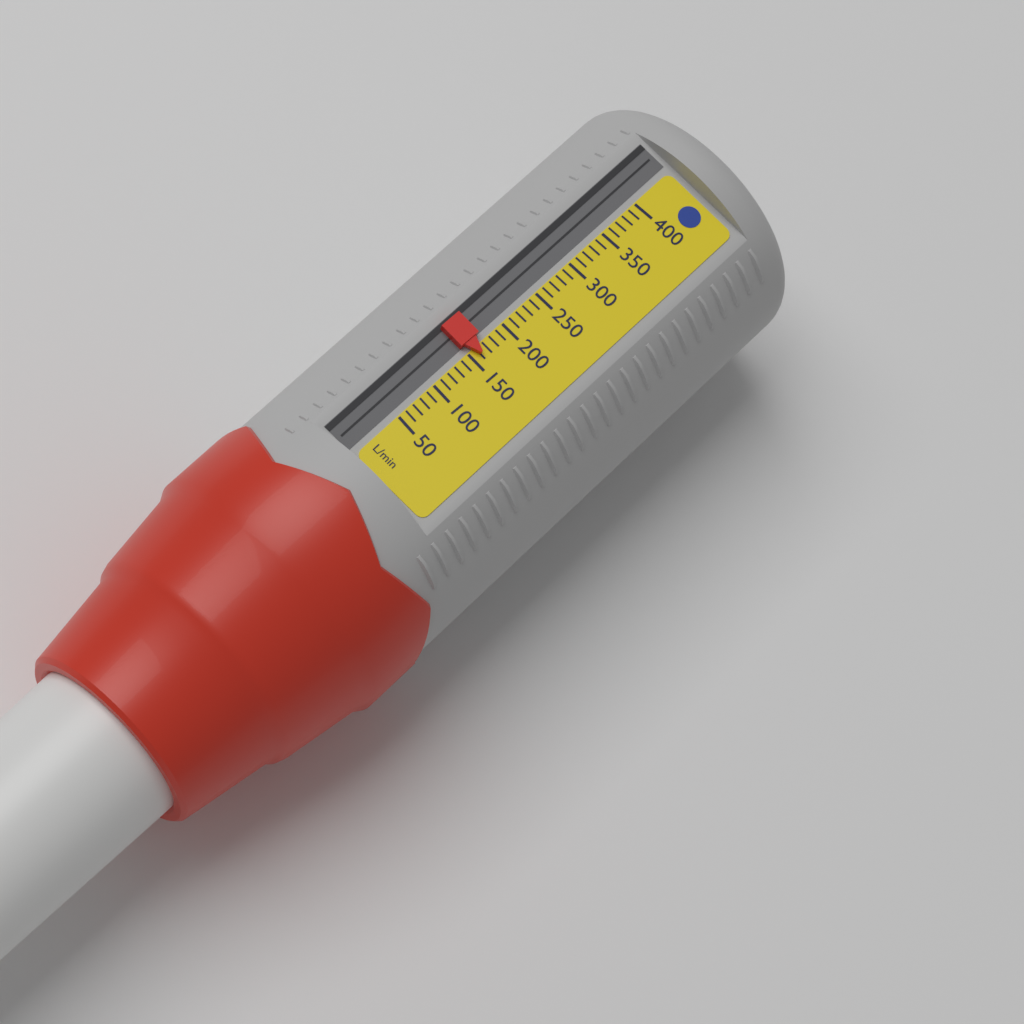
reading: 160 L/min
